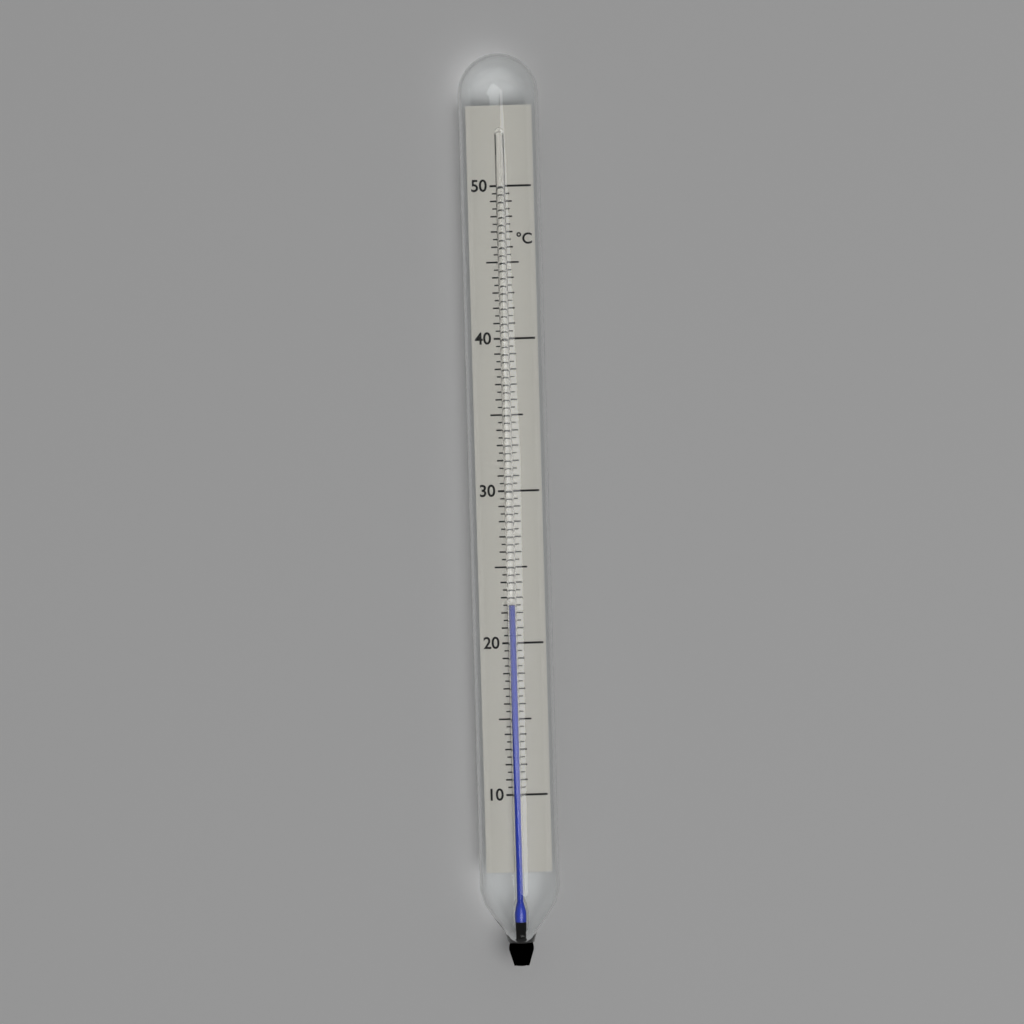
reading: 22.5 °C
